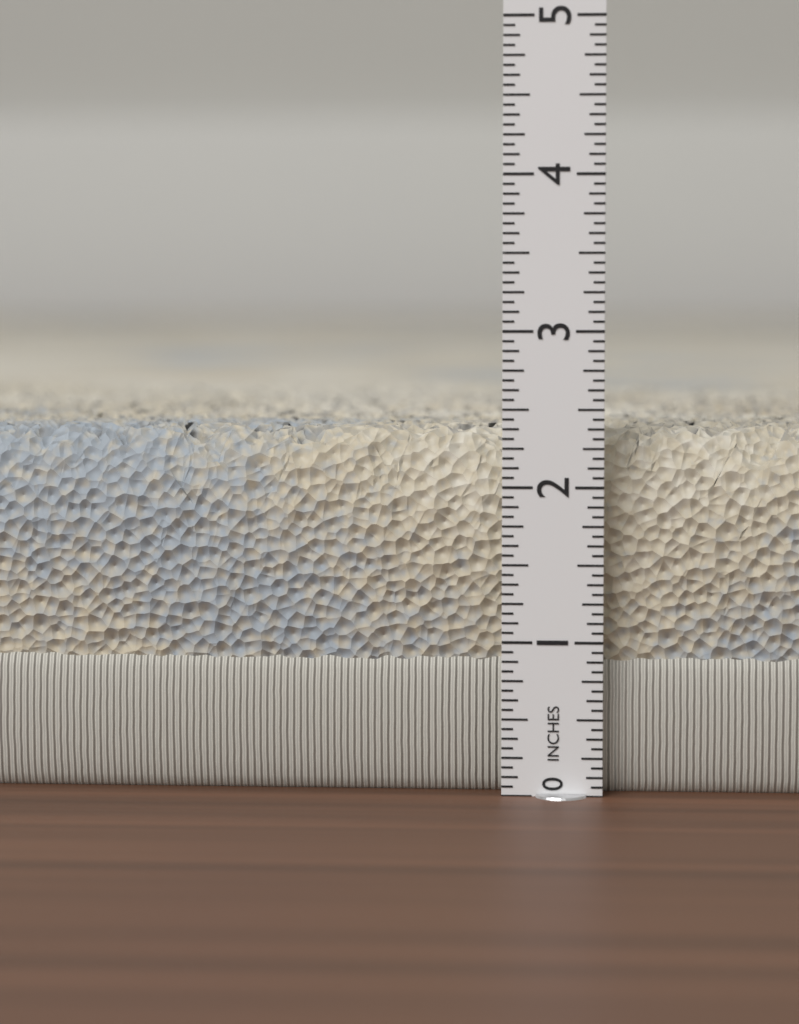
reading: 2.3750 in
